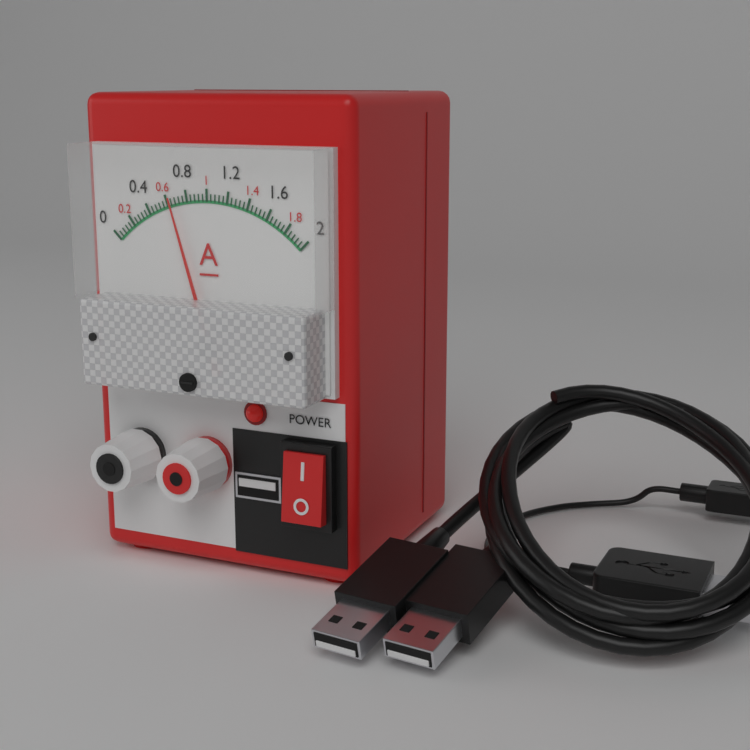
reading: 0.64 A
